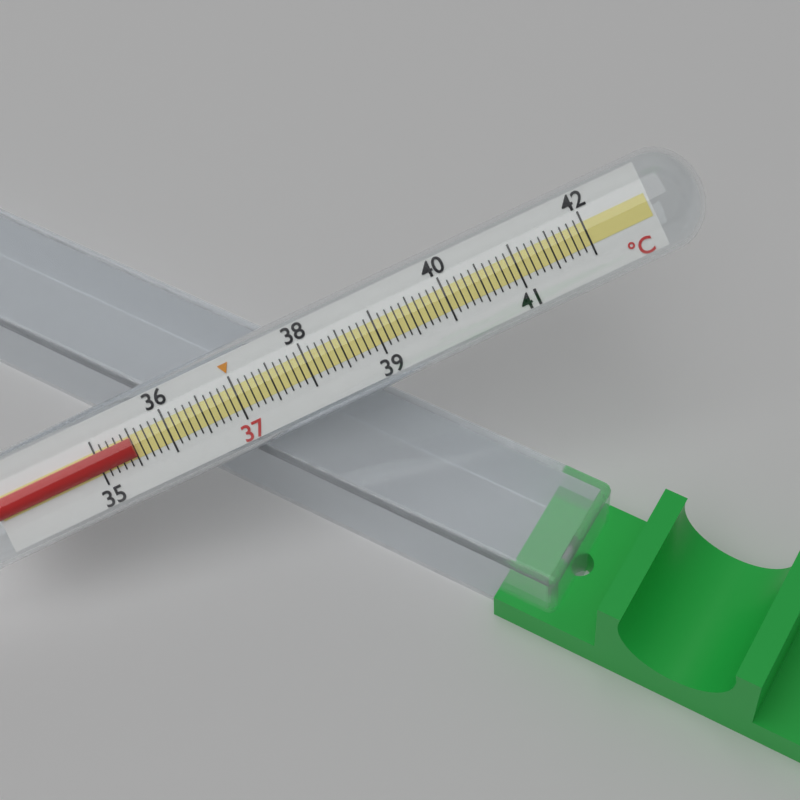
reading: 35.5 °C
